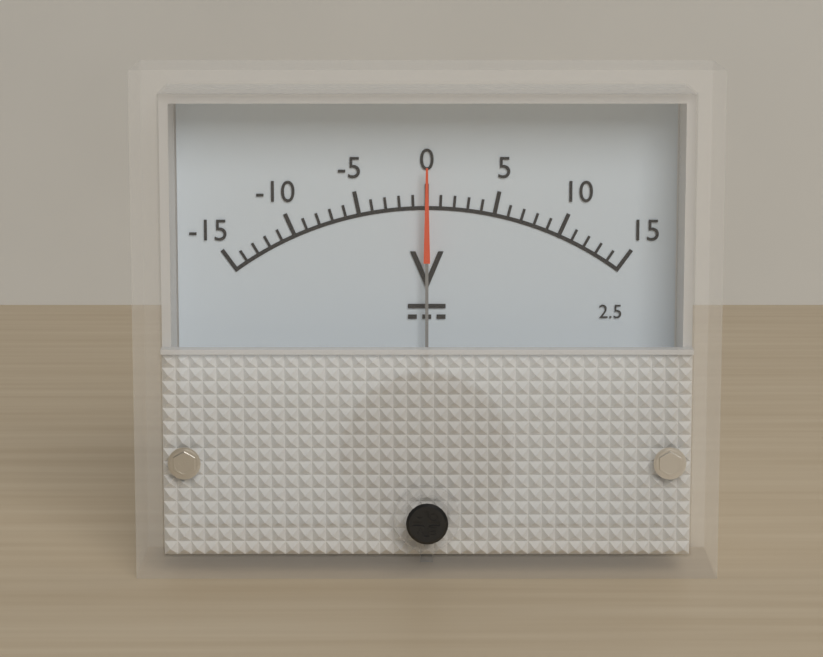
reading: 0 V
